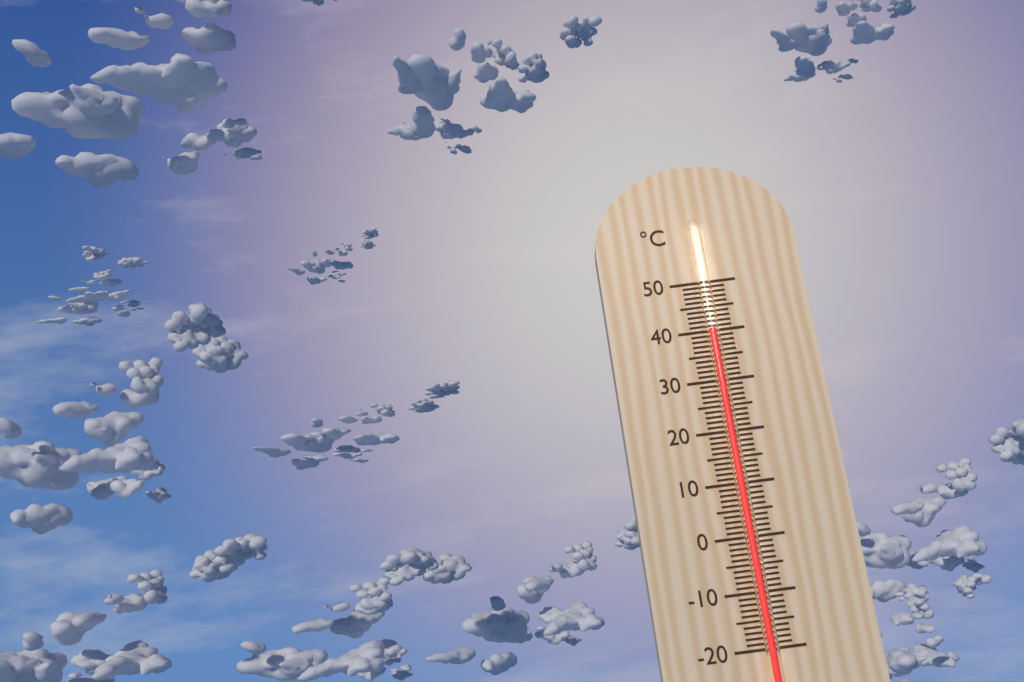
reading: 40 °C
